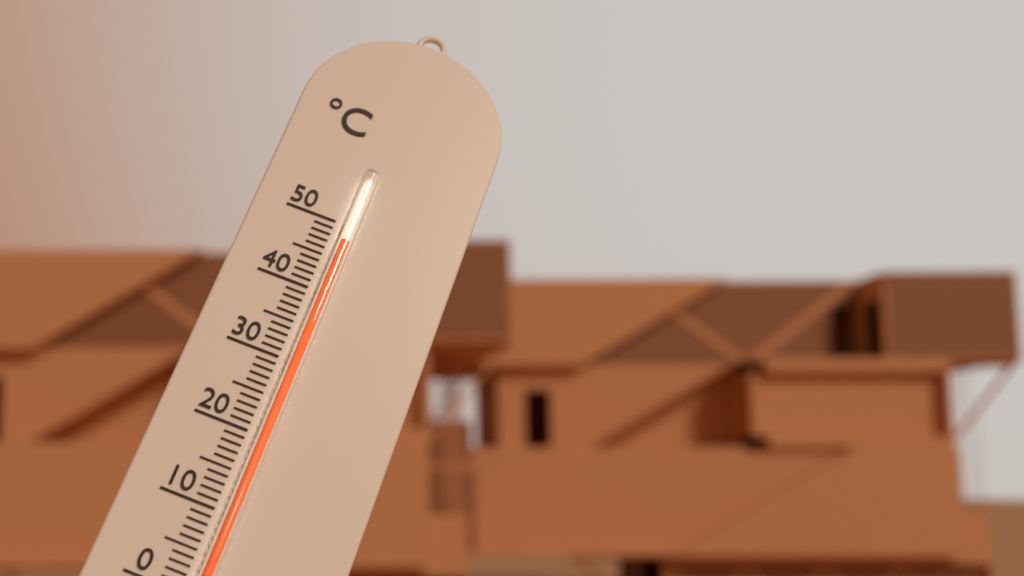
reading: 47 °C
